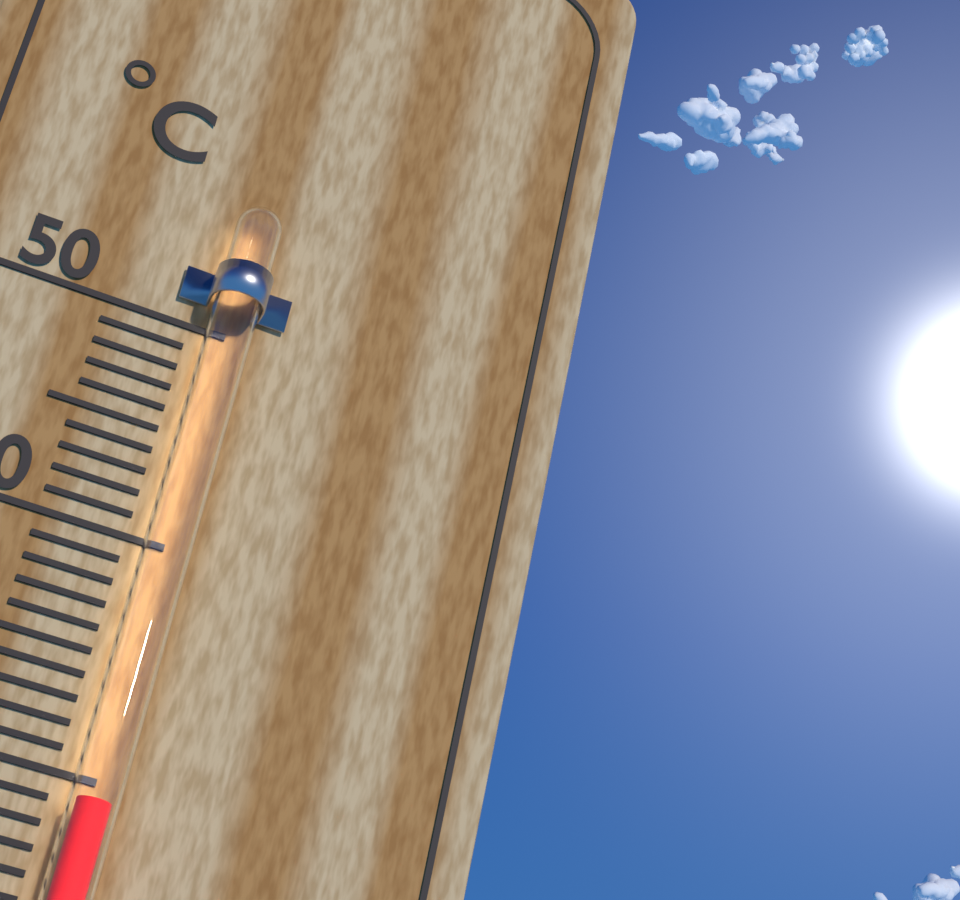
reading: 29 °C
